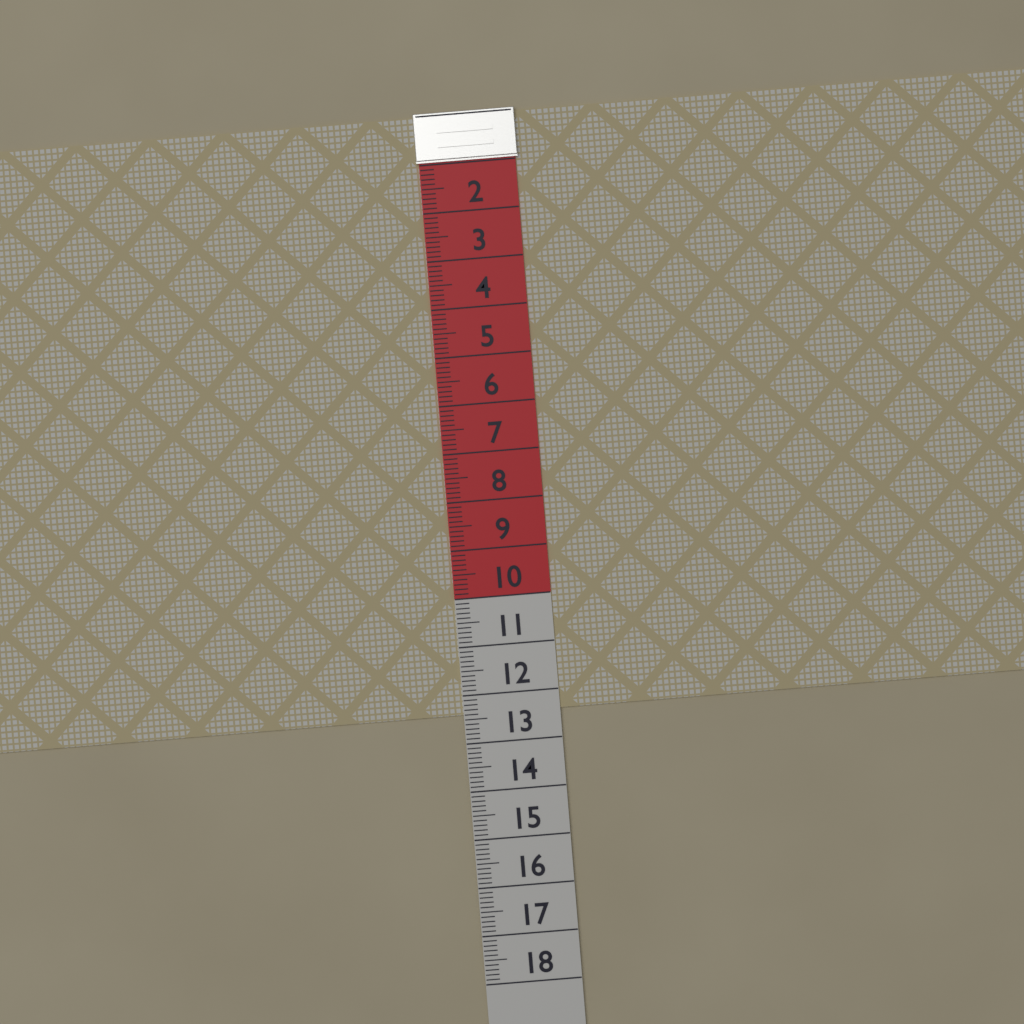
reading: 12.4 (no unit)
